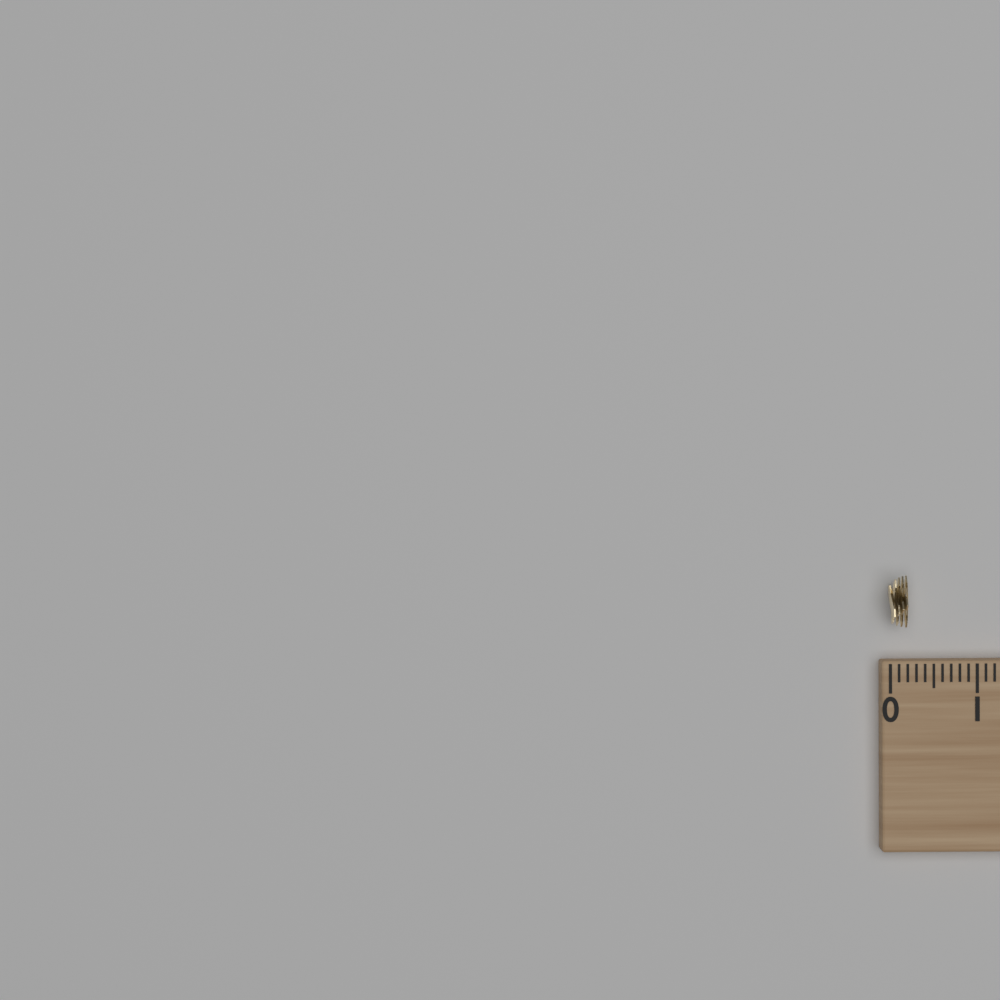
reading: 0.2 (no unit)
